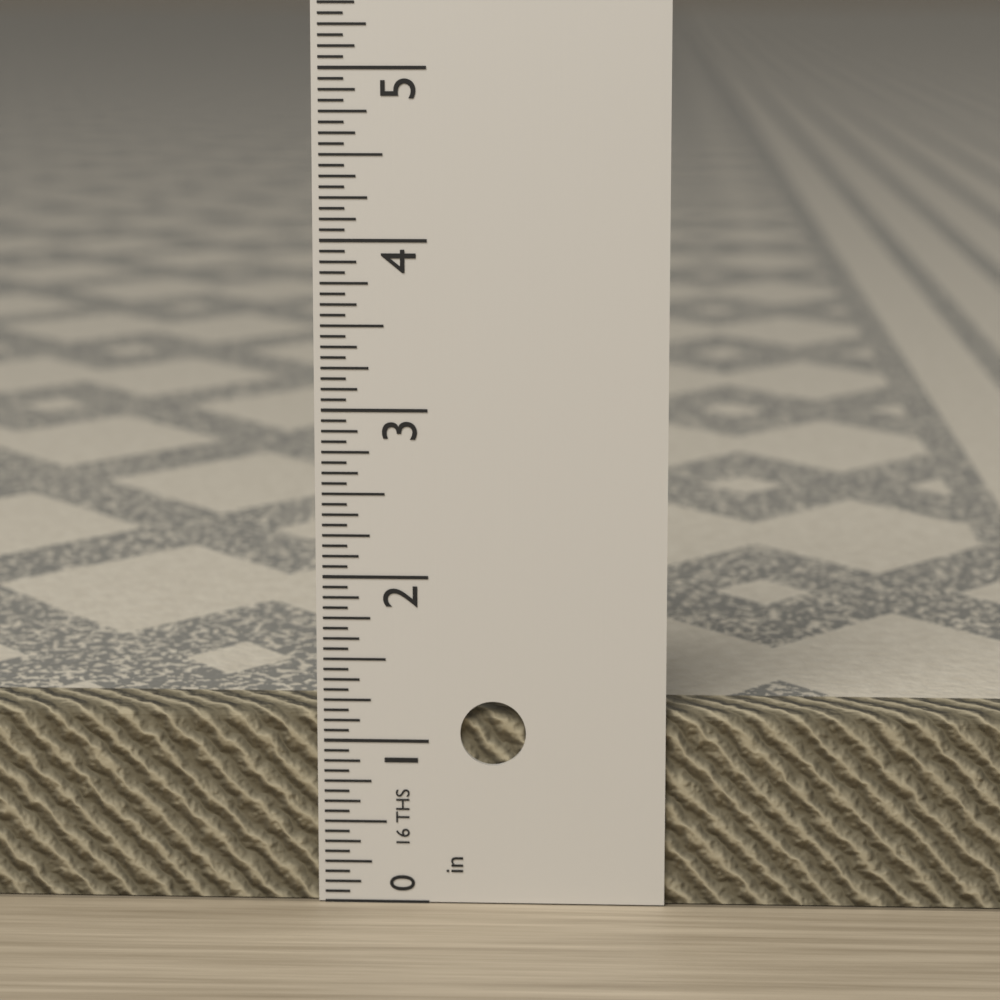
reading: 1.1875 in
